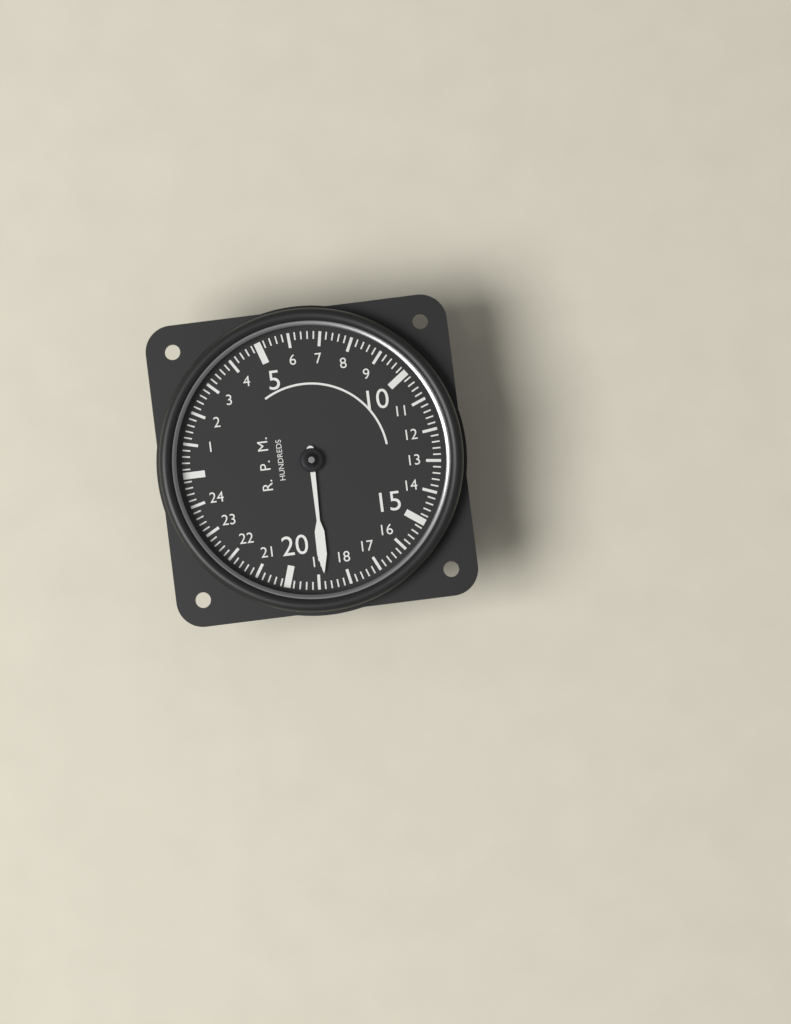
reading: 18.8 RPM x100
